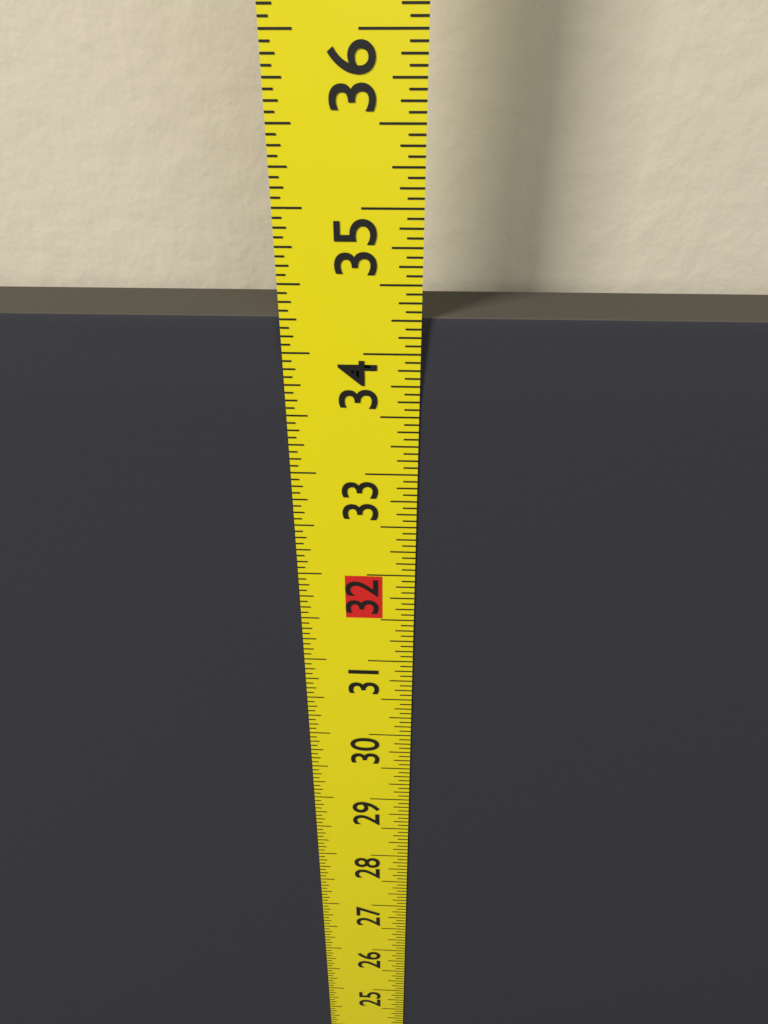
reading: 34.2500 in
